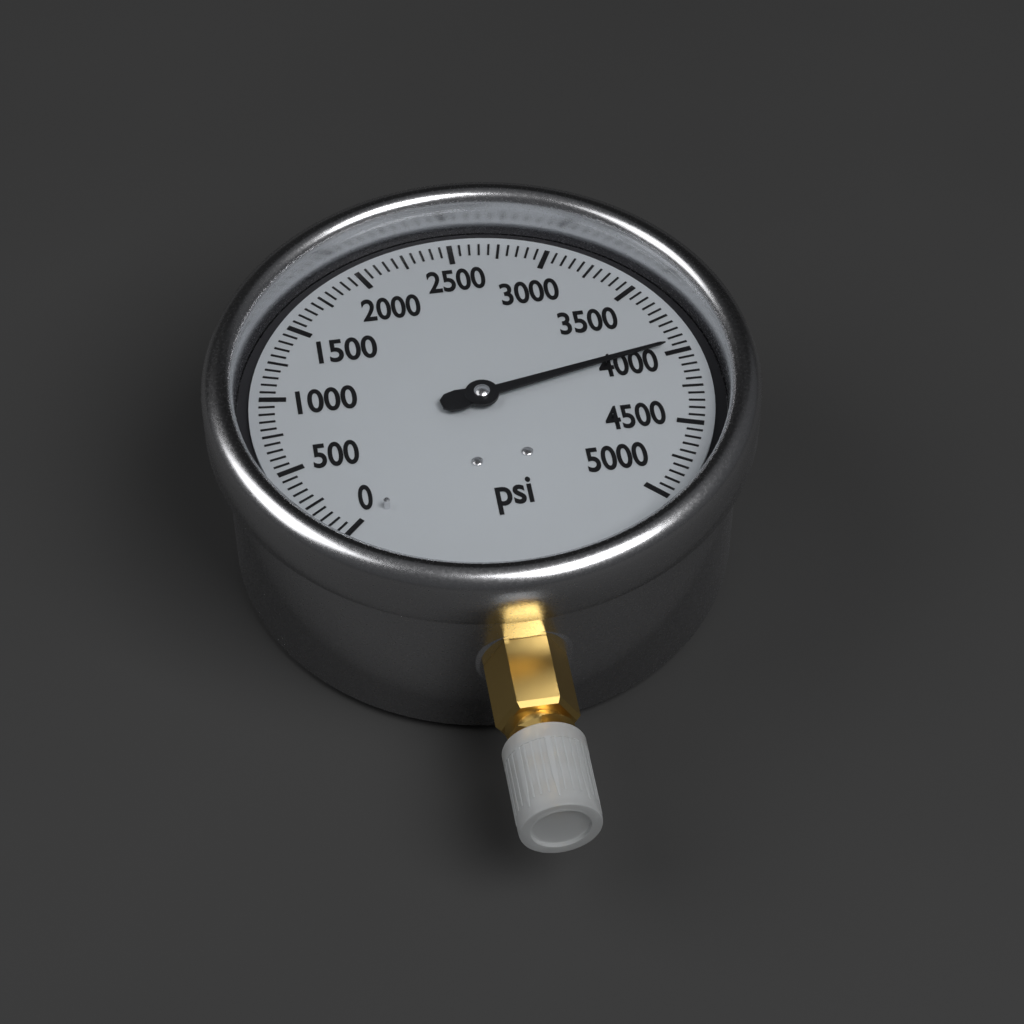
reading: 3950 psi
